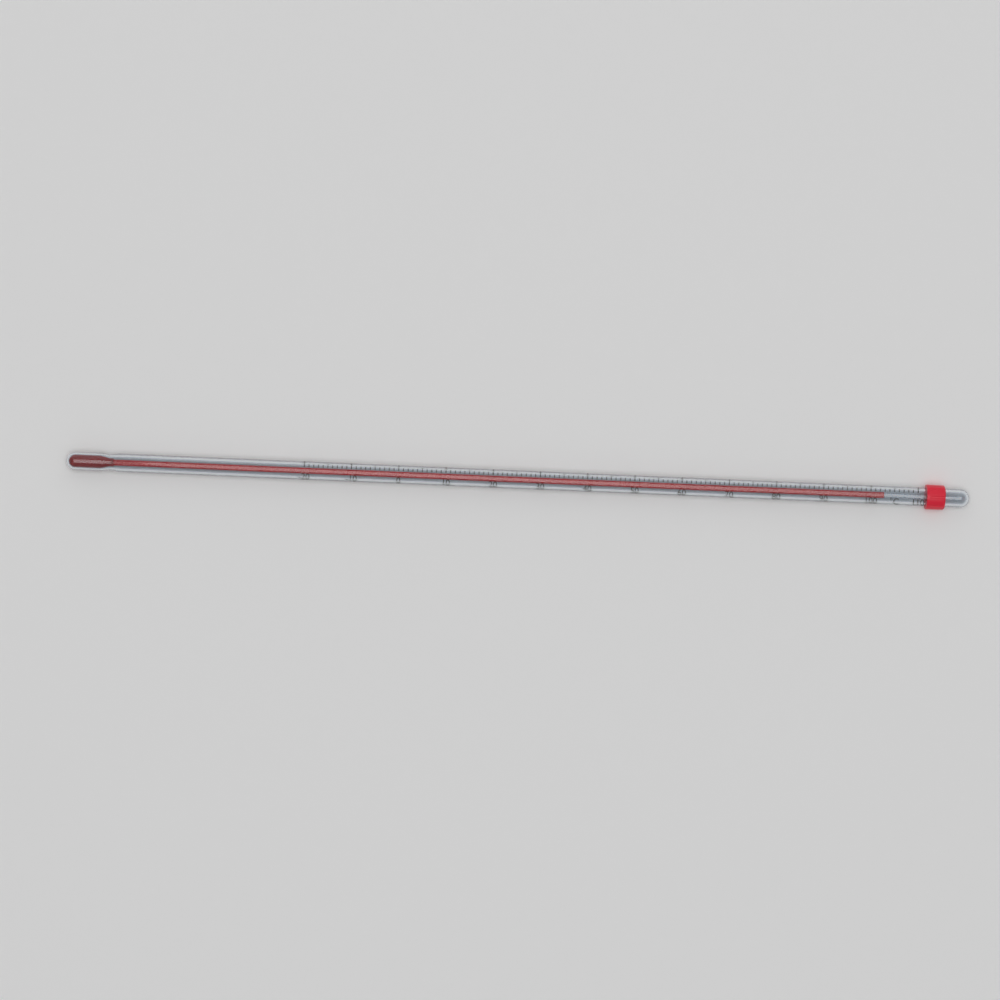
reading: 103 °C
